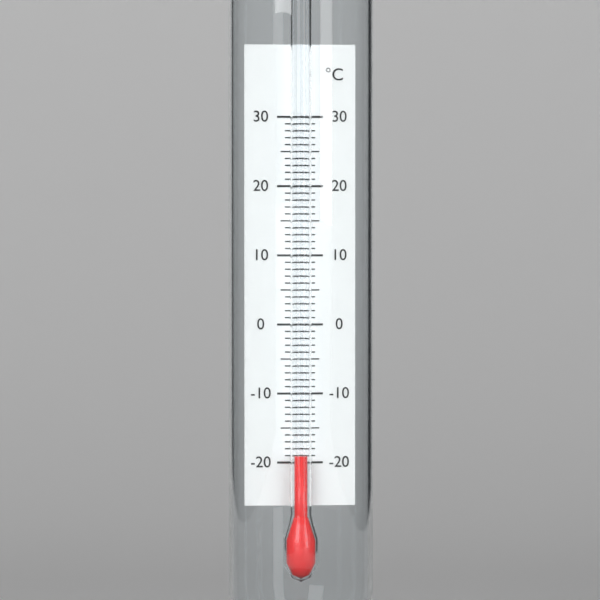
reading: -19 °C
